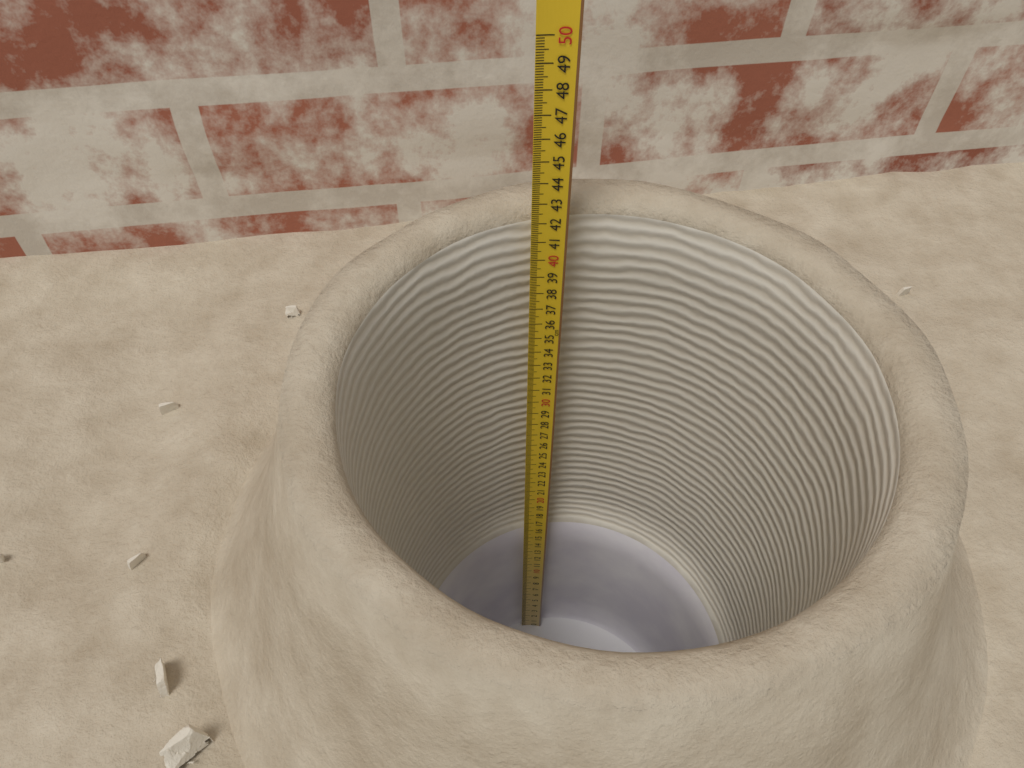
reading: 42.2 cm
